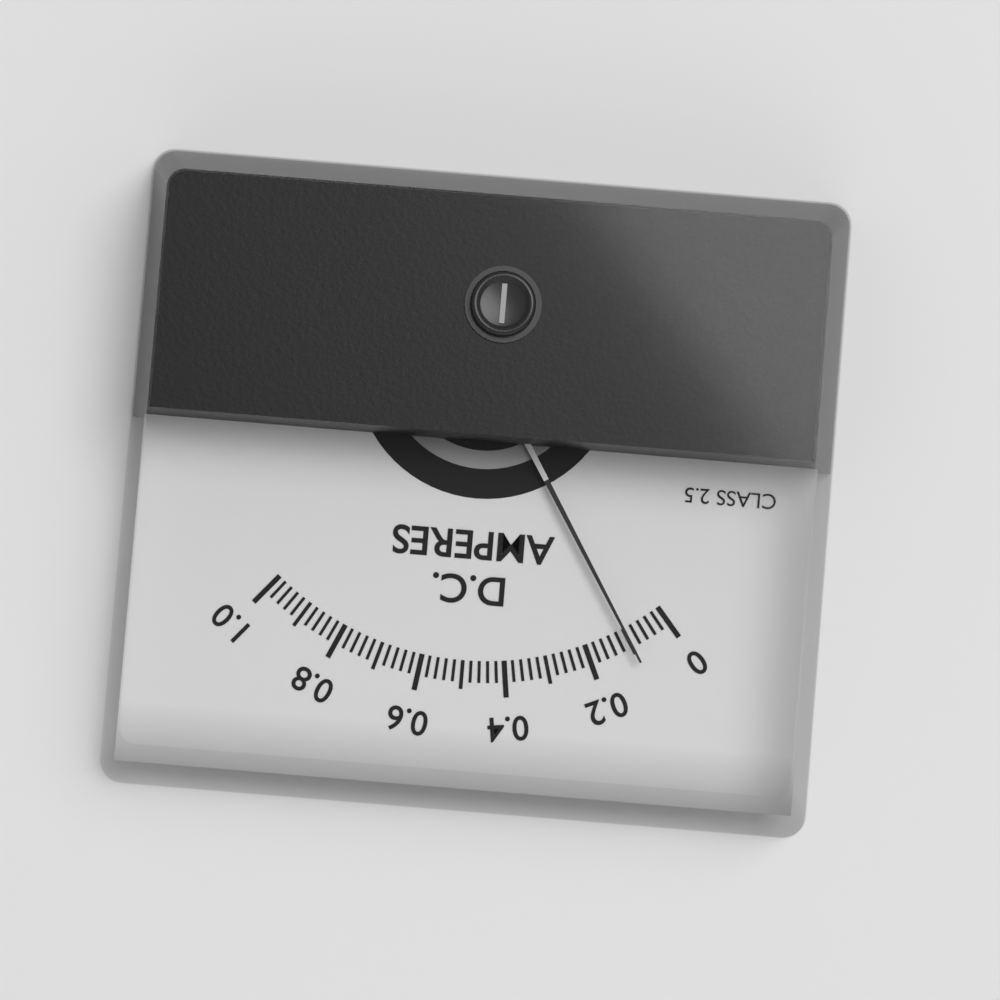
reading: 0.10 A
